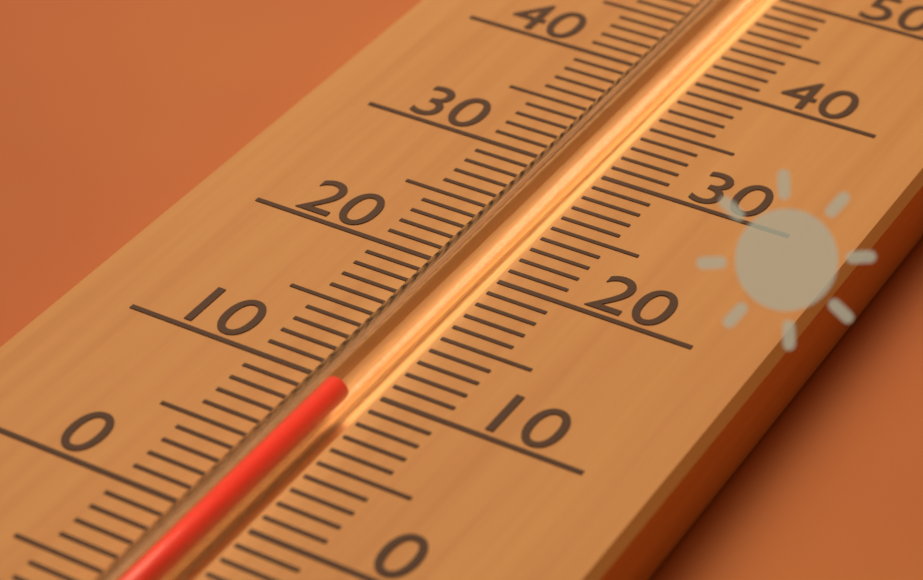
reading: 9 (no unit)
